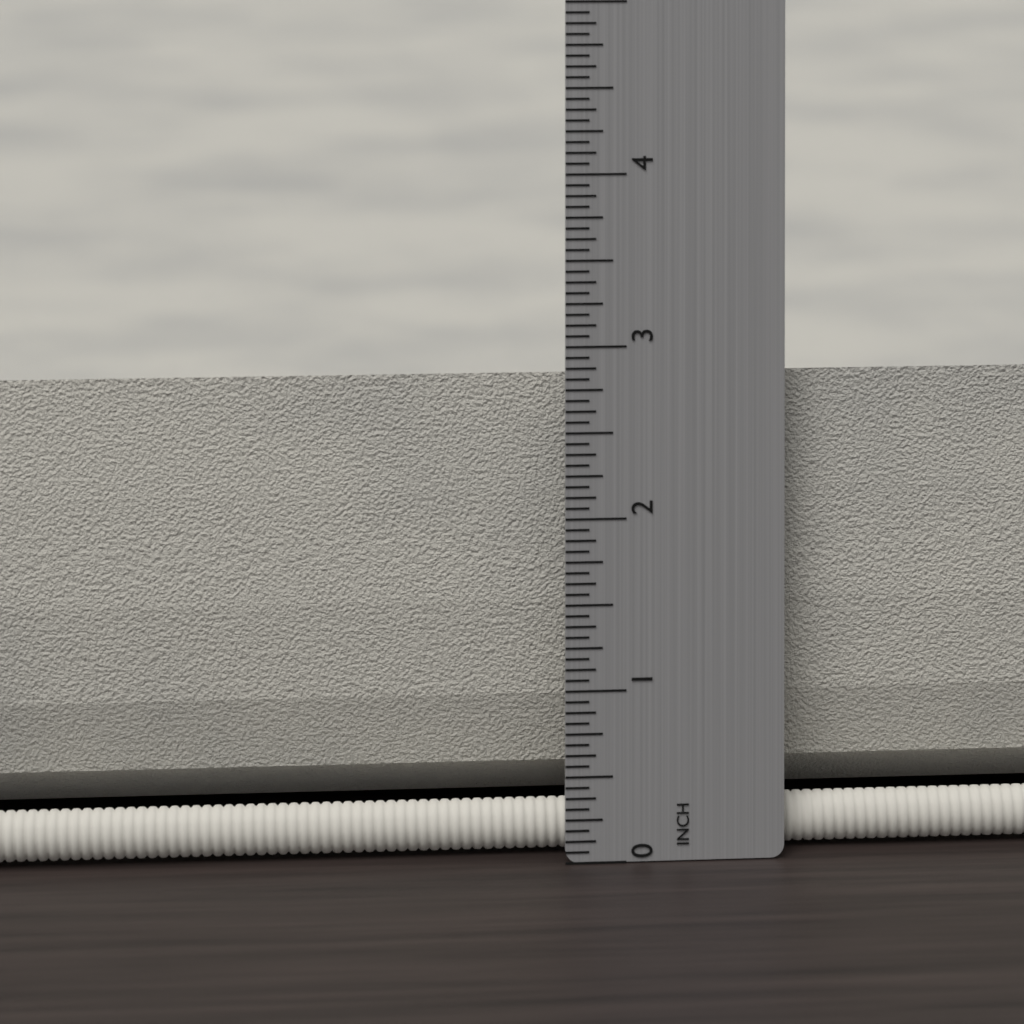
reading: 2.8125 in
